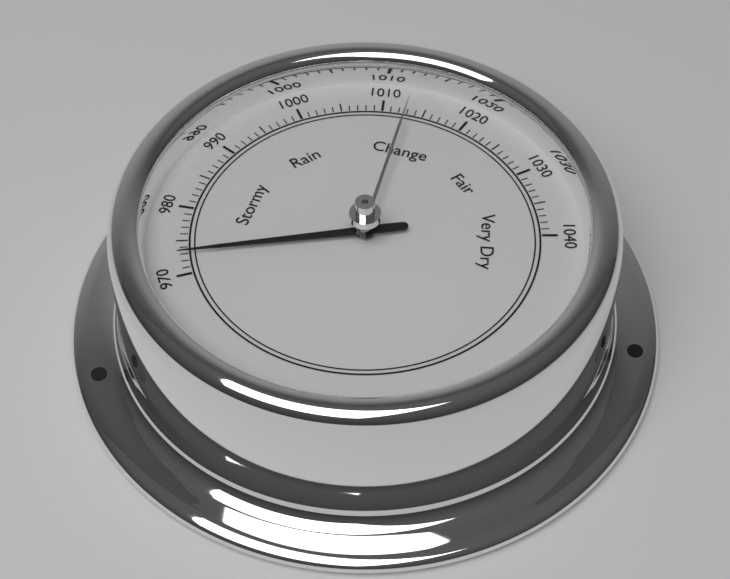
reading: 973 (no unit)
